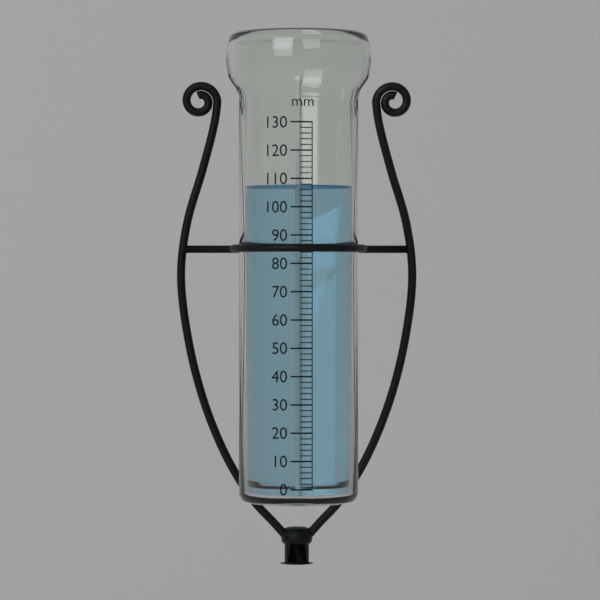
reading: 108 mm
